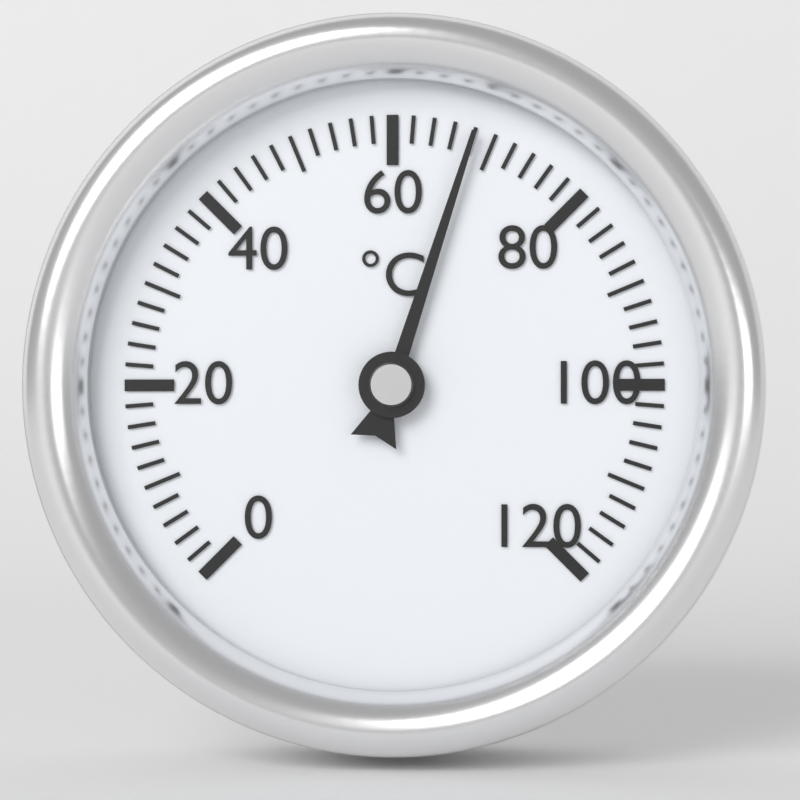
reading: 68 °C
